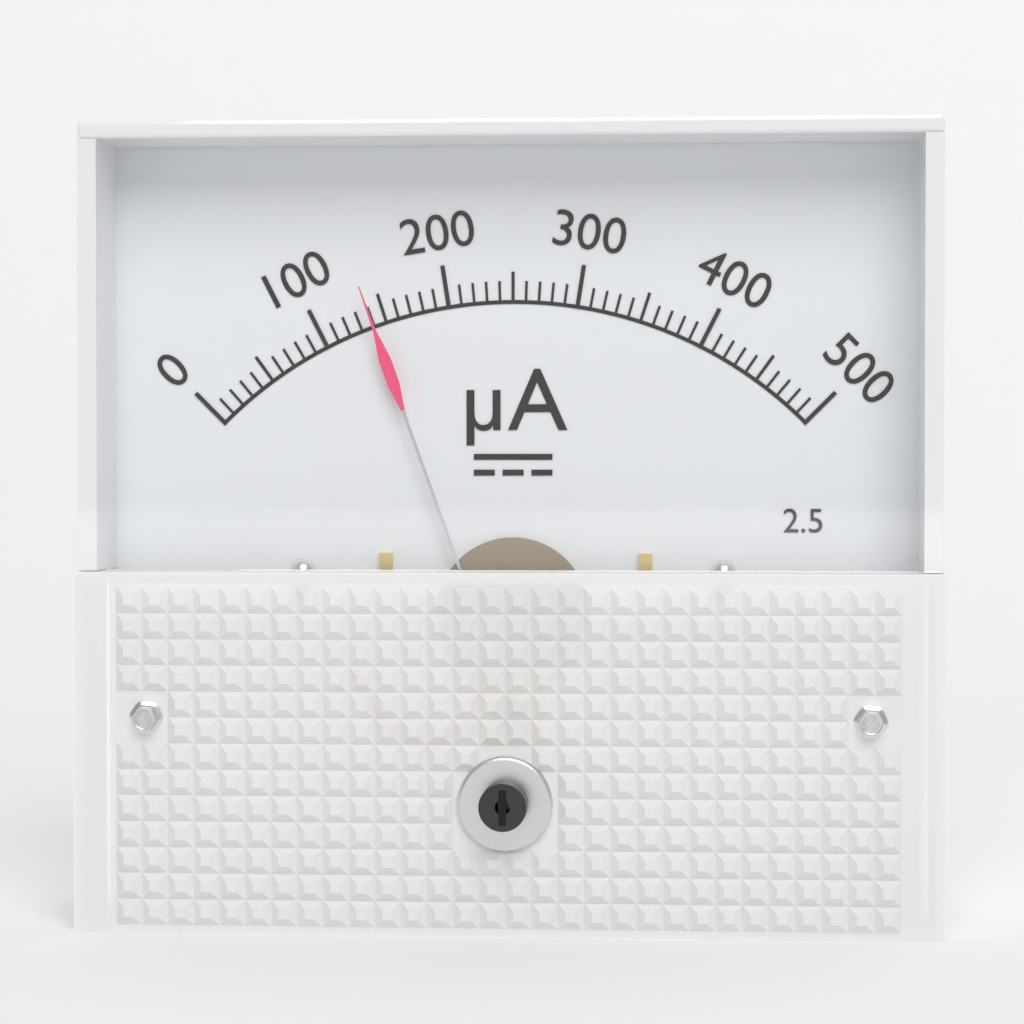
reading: 140 µA
